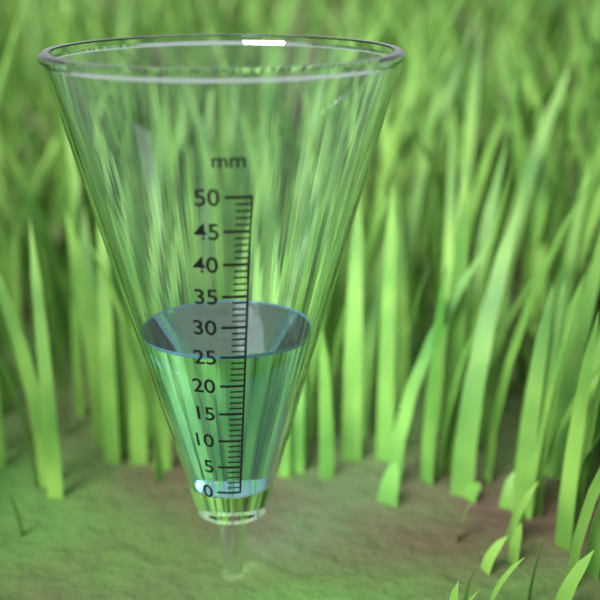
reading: 25 mm
